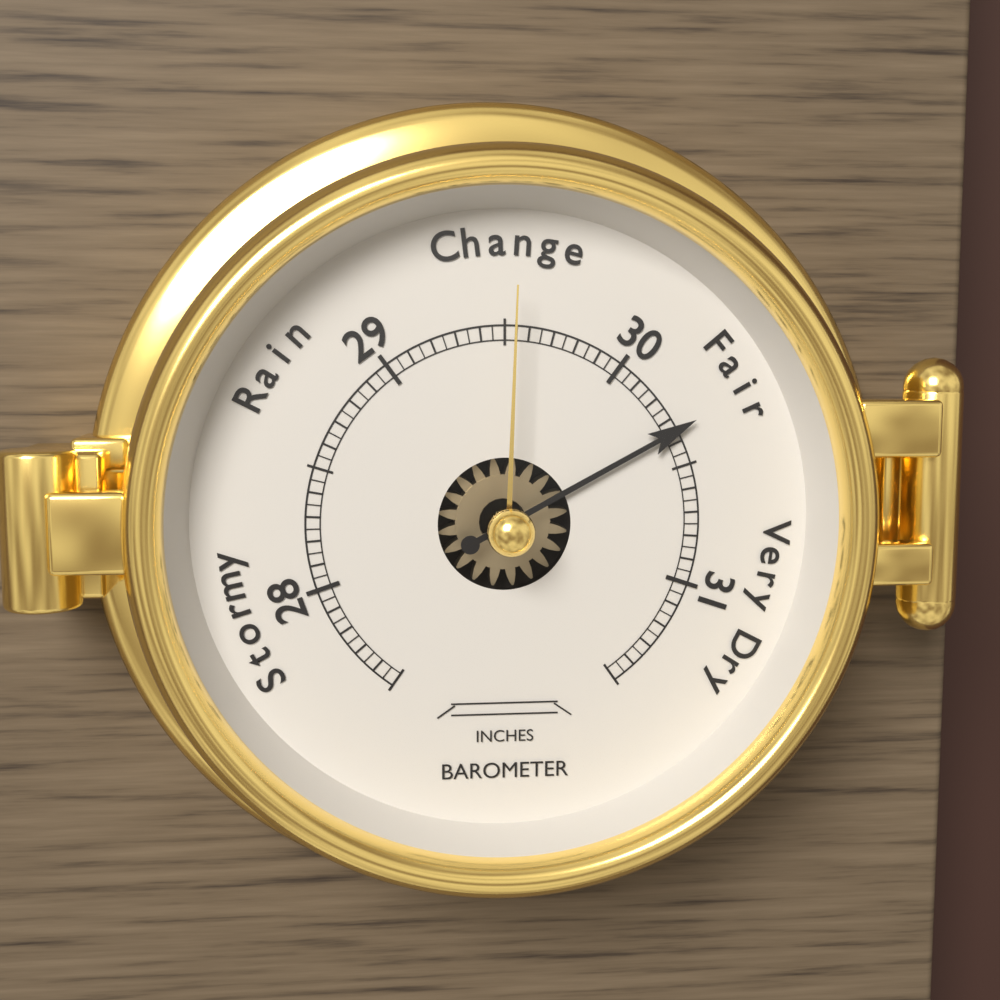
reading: 30.35 inches
